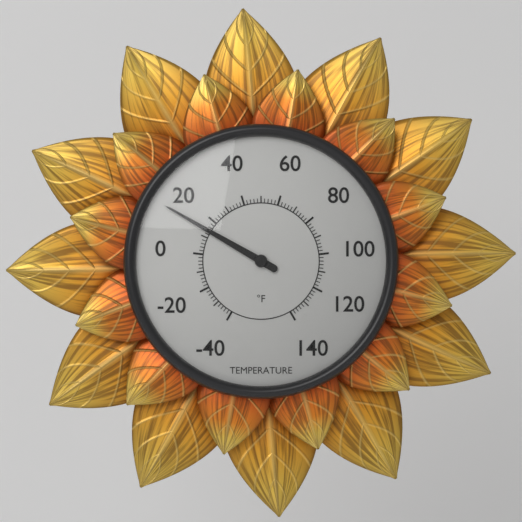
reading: 14 °F
